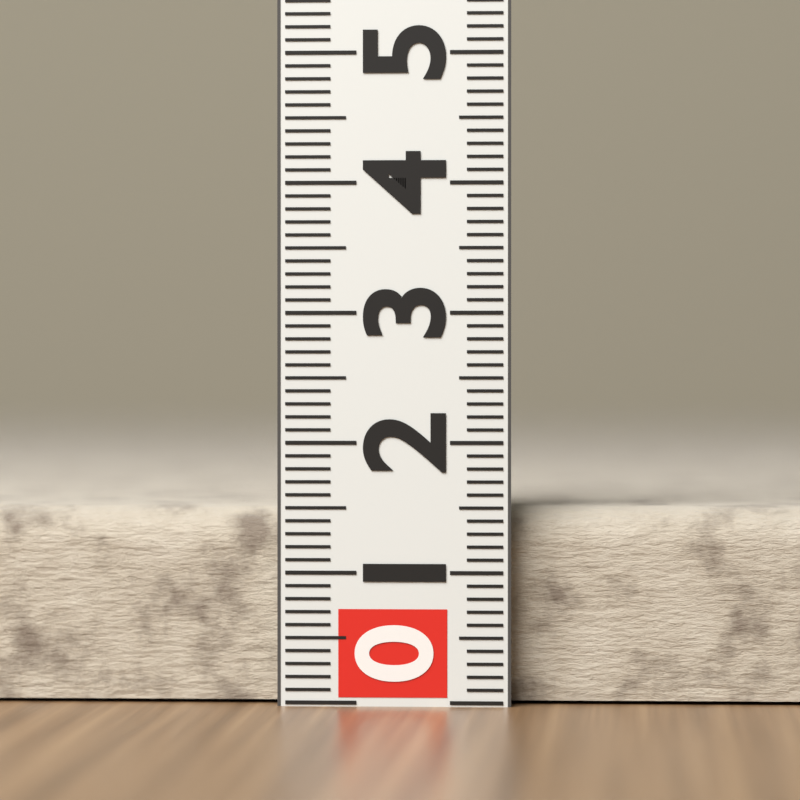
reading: 1.5 (no unit)
